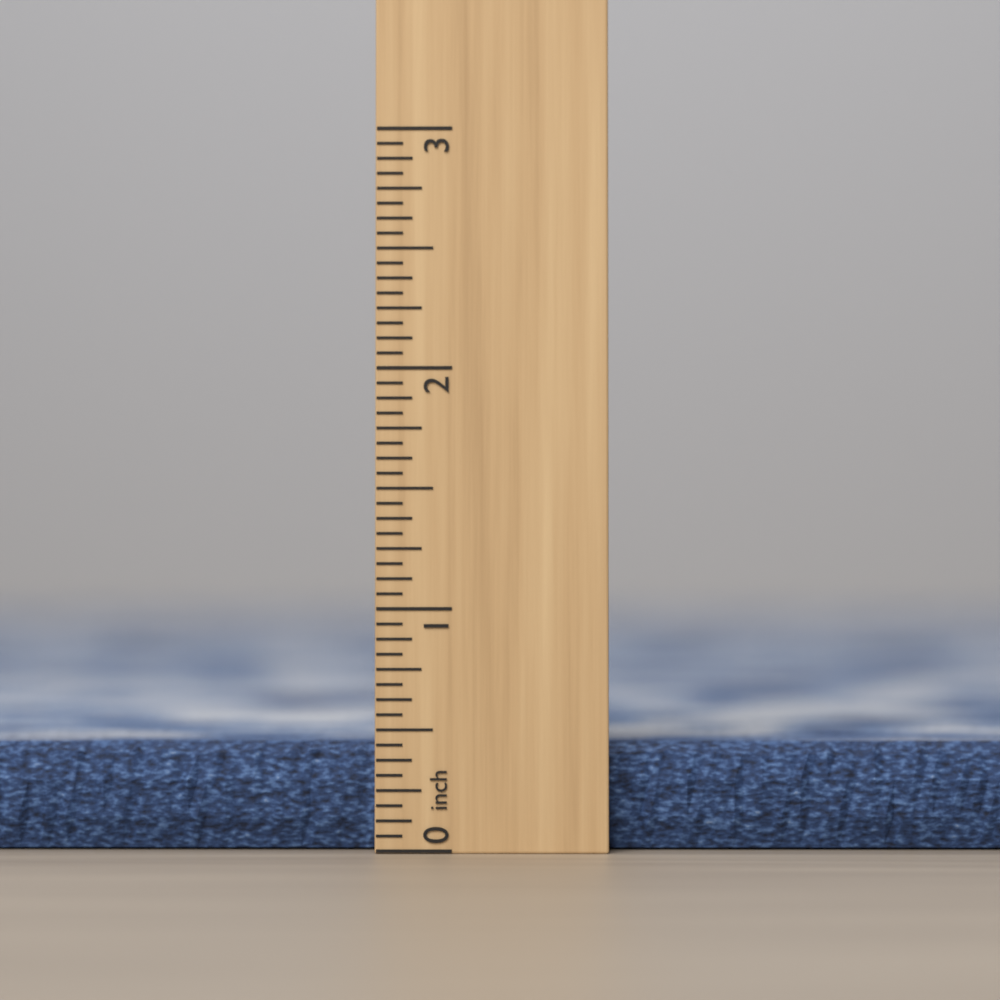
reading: 0.4375 inch
